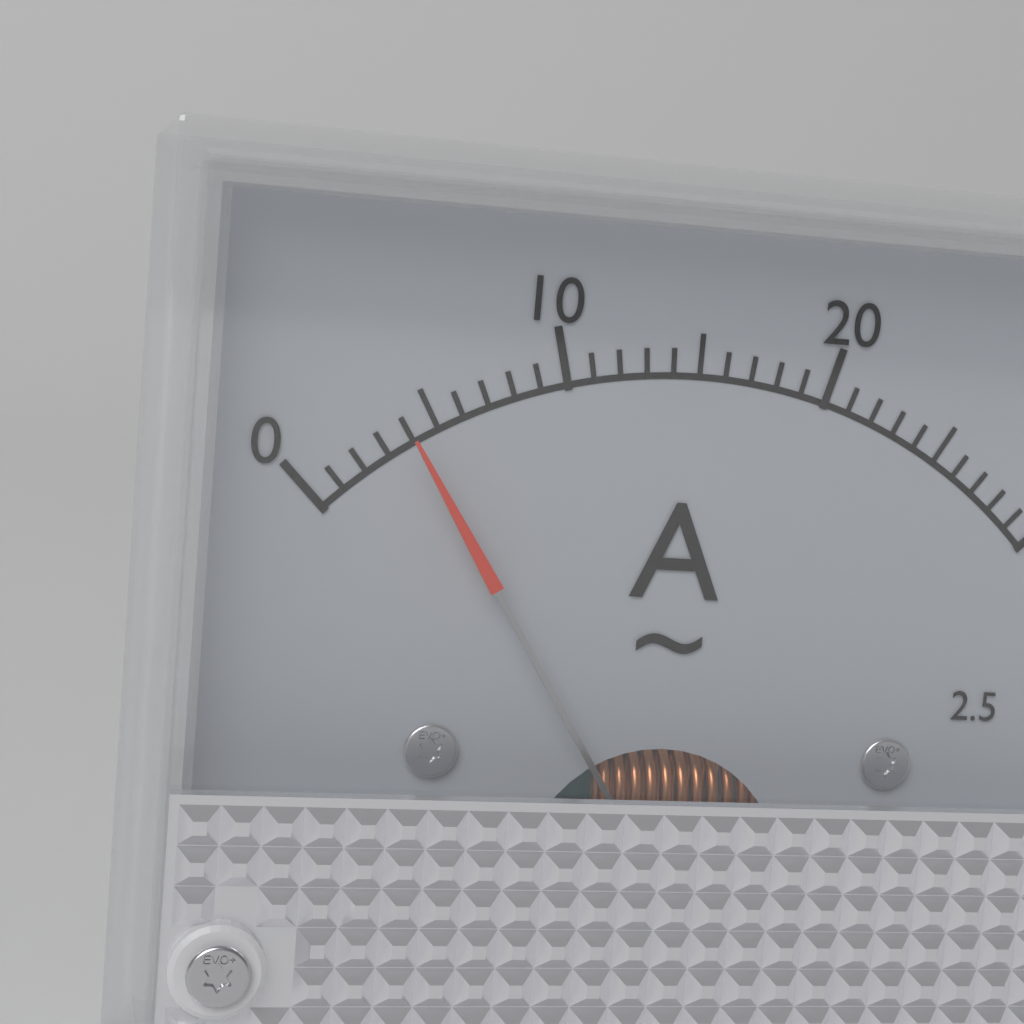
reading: 4 A
